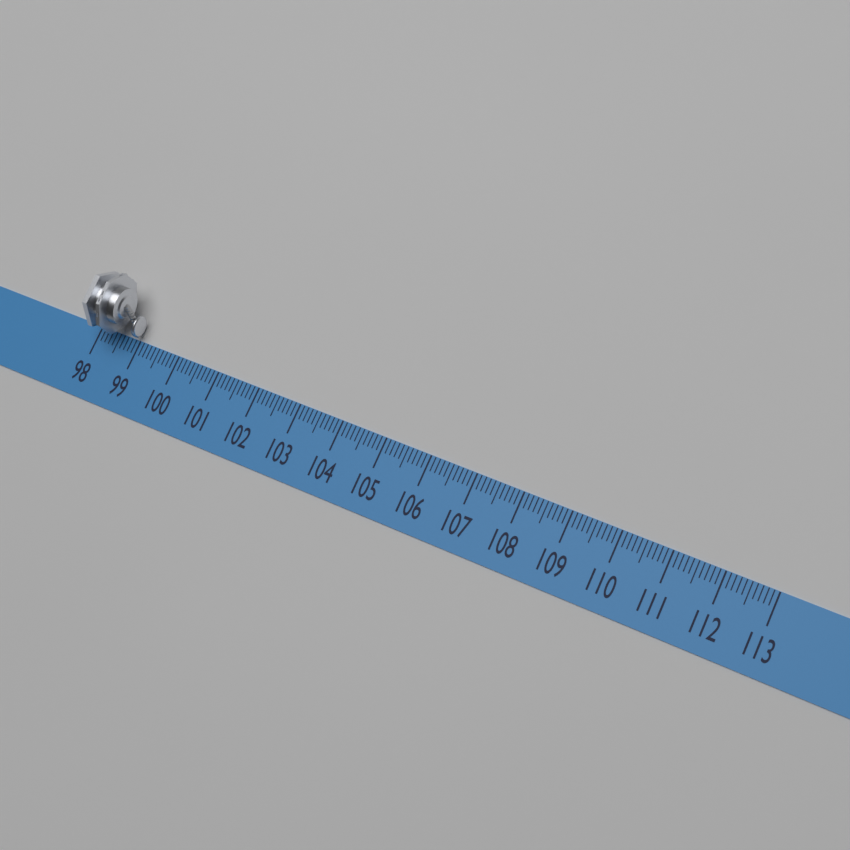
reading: 99.0 (no unit)
